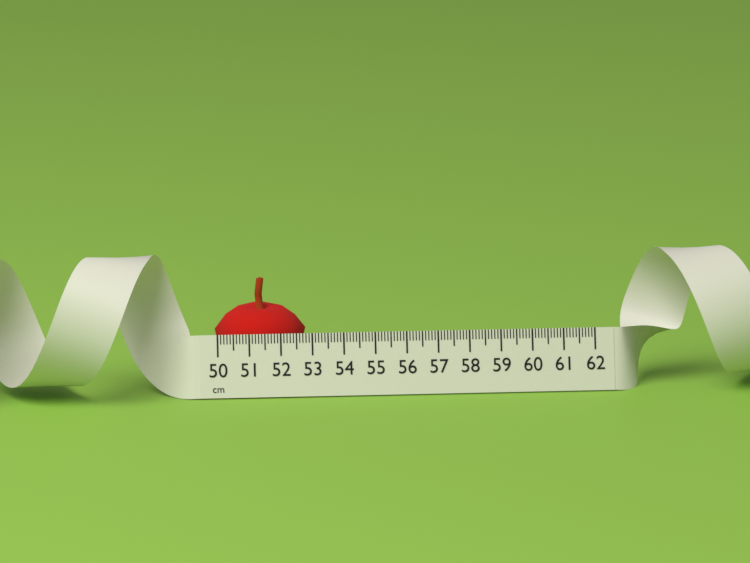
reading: 52.9 cm
